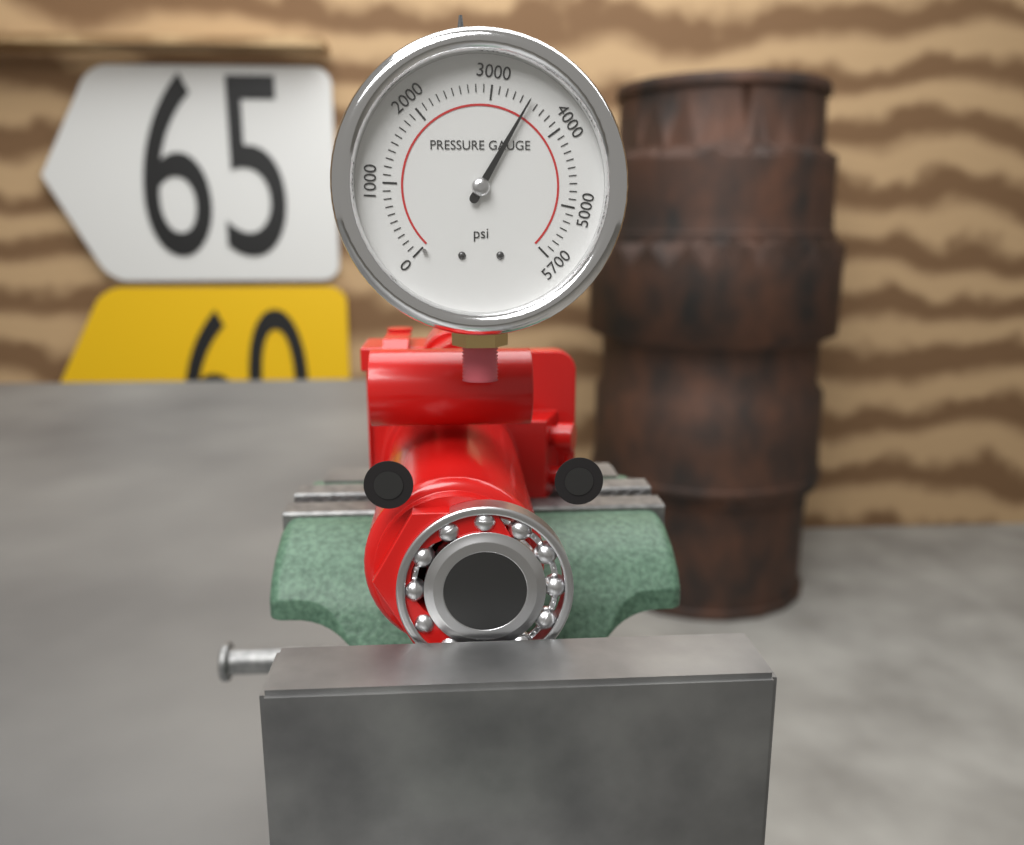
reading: 3500 psi
